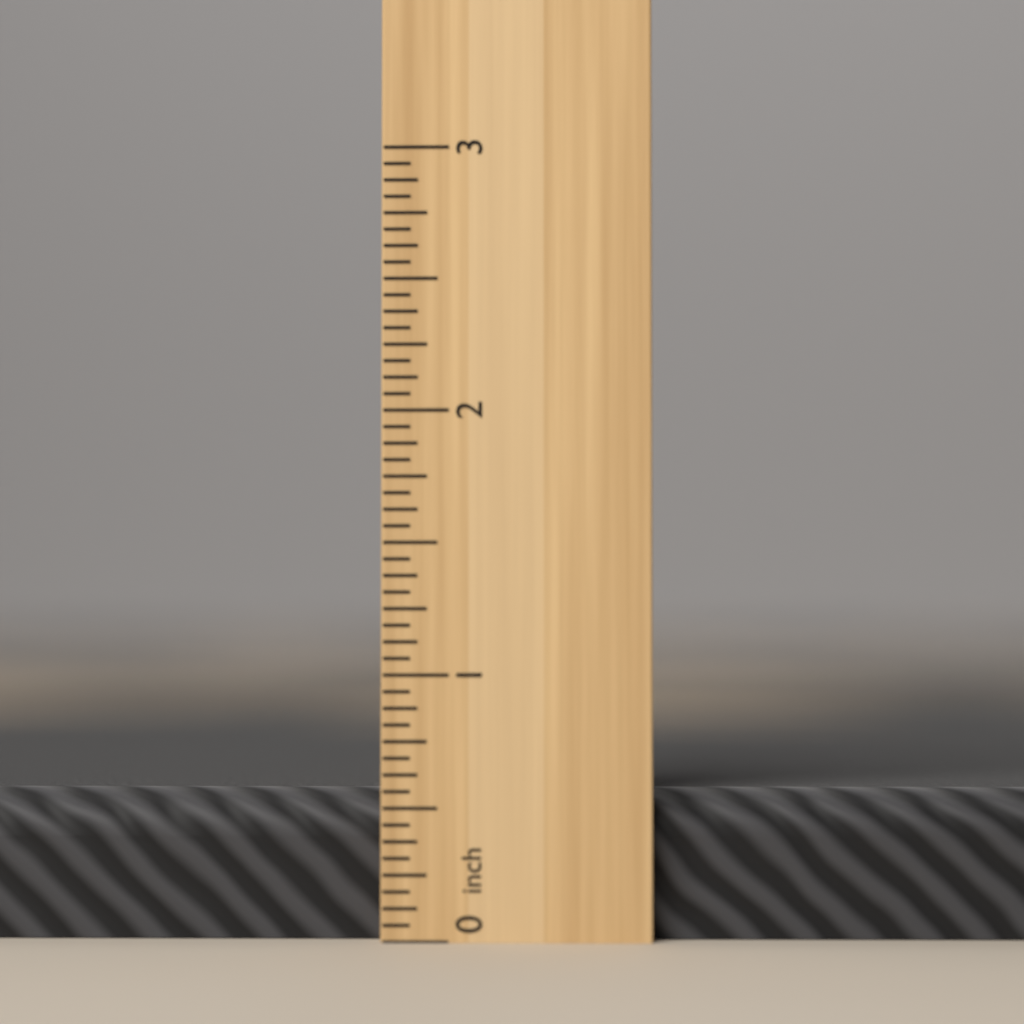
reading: 0.5625 inch
